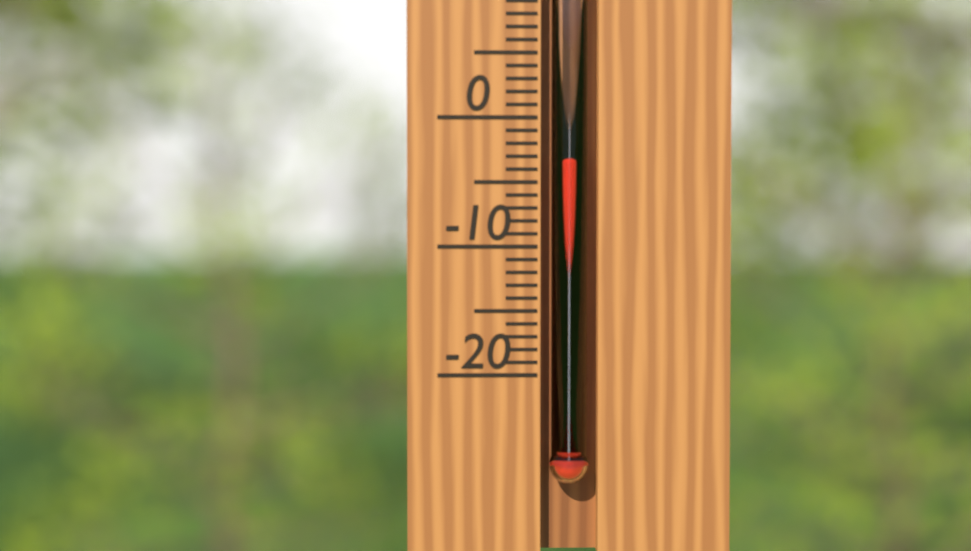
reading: -3 °C
